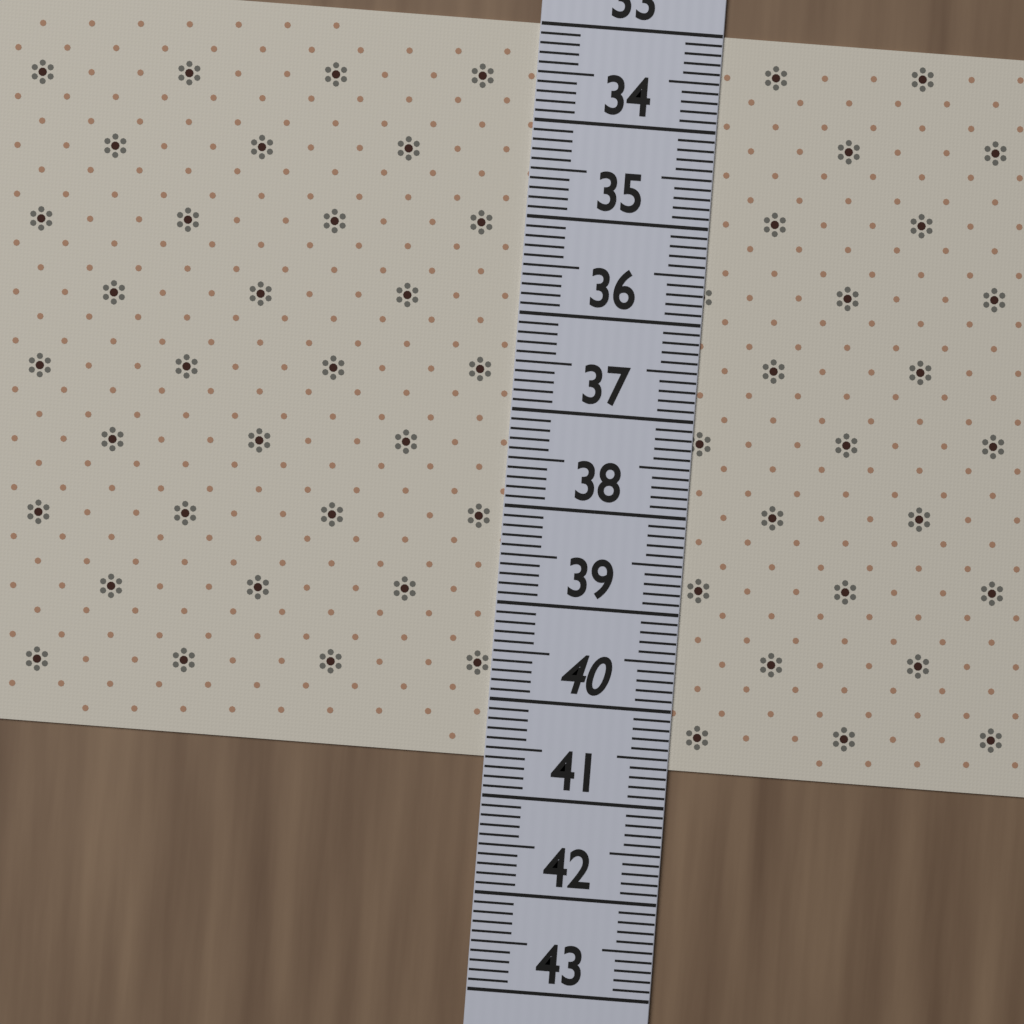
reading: 40.6 (no unit)
